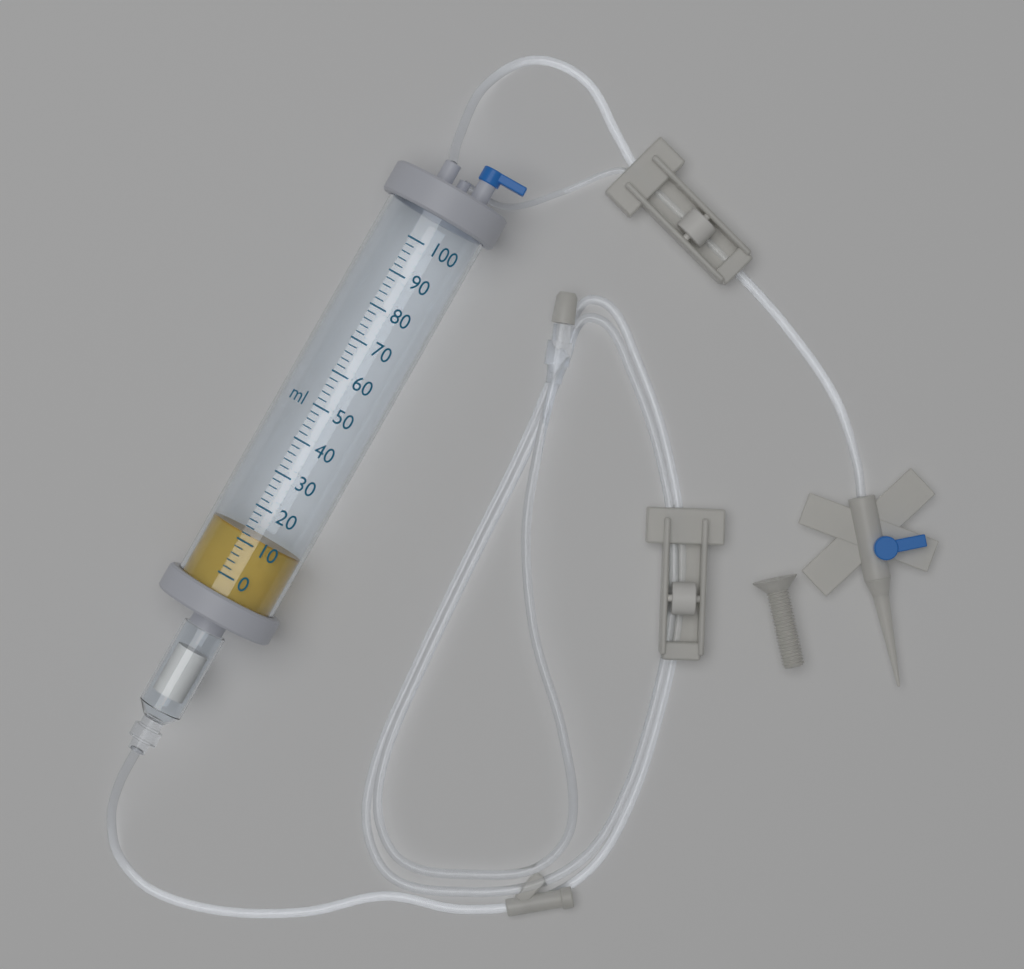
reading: 12 ml
